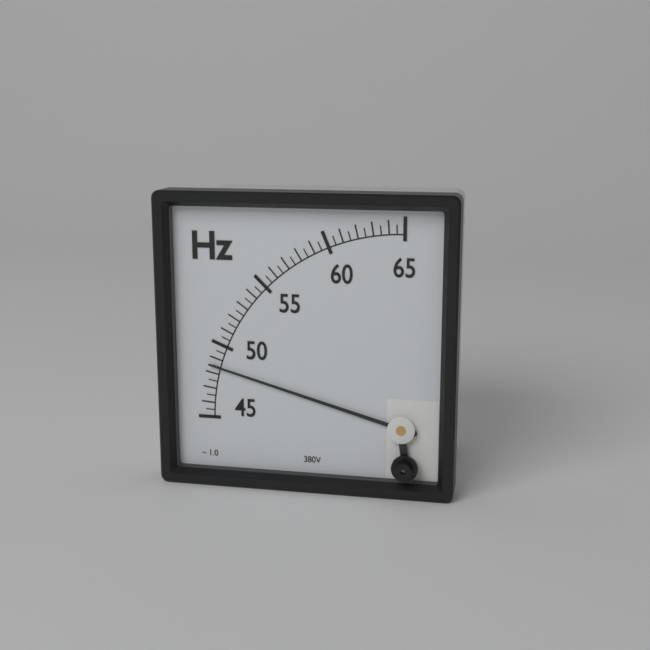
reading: 48.5 Hz
